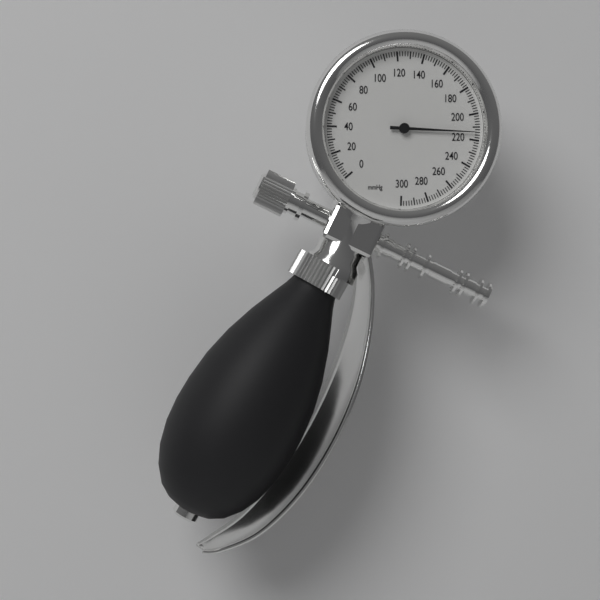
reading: 214 mmHg
